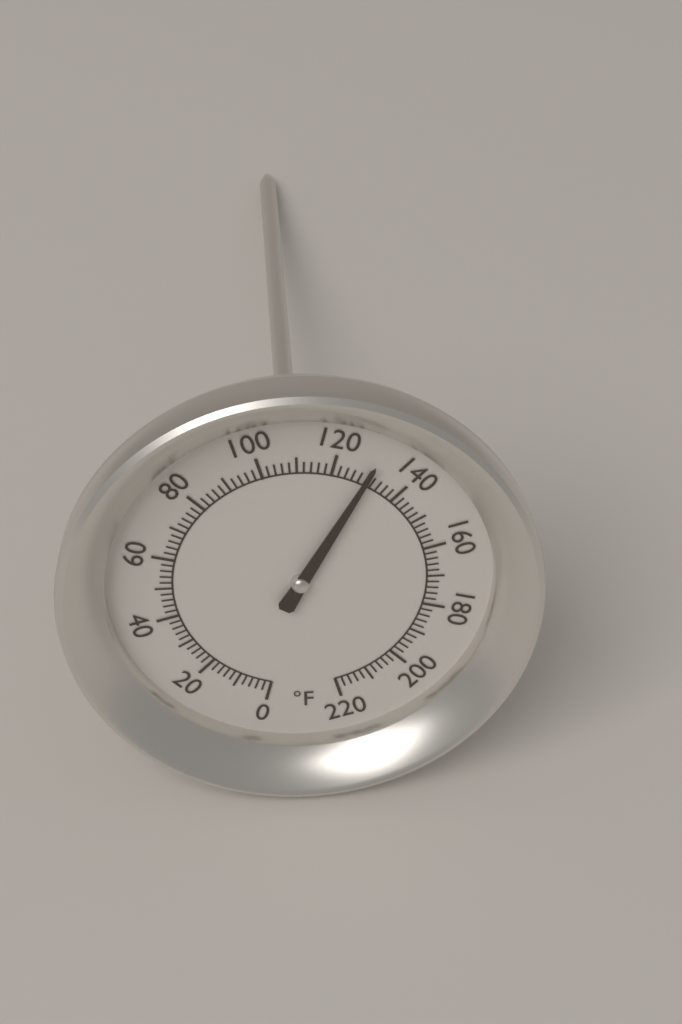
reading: 130 °F
